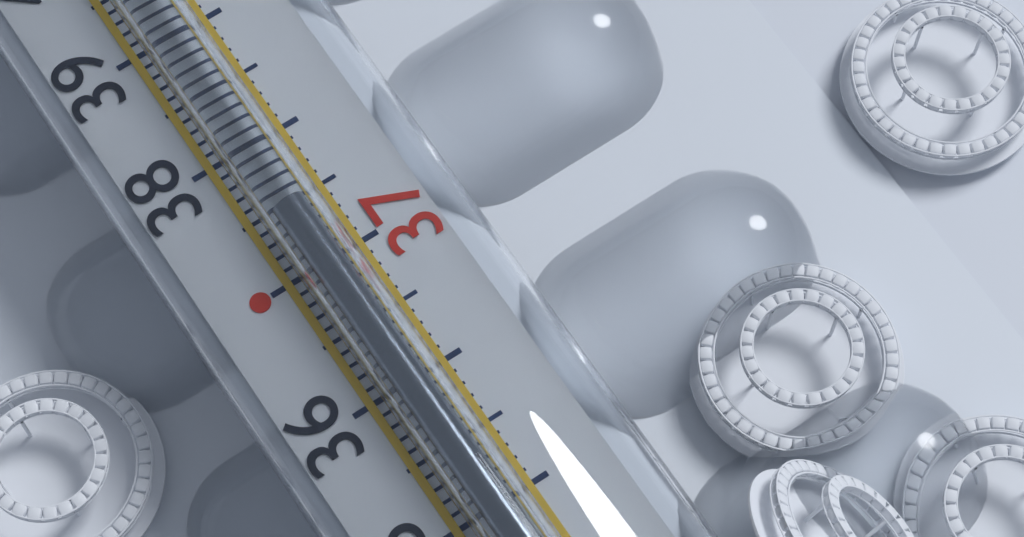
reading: 37.4 °C
